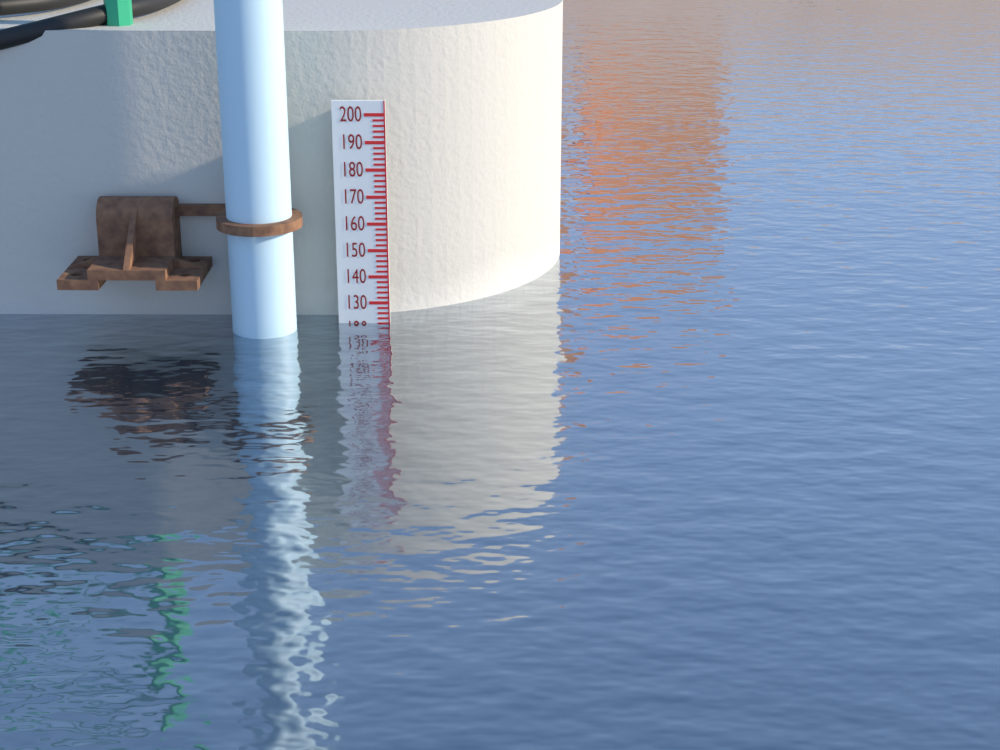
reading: 122 (no unit)
